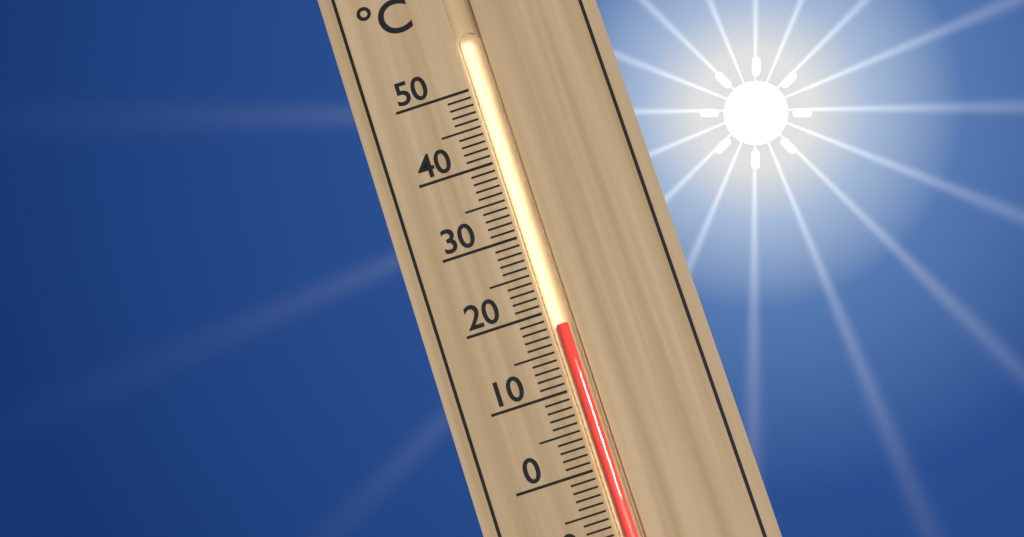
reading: 18 °C
